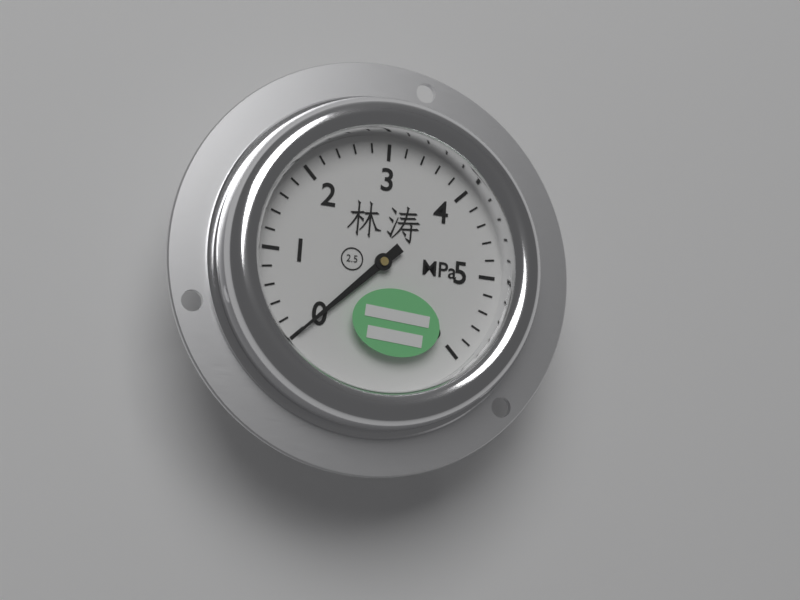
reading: 0.0 MPa
